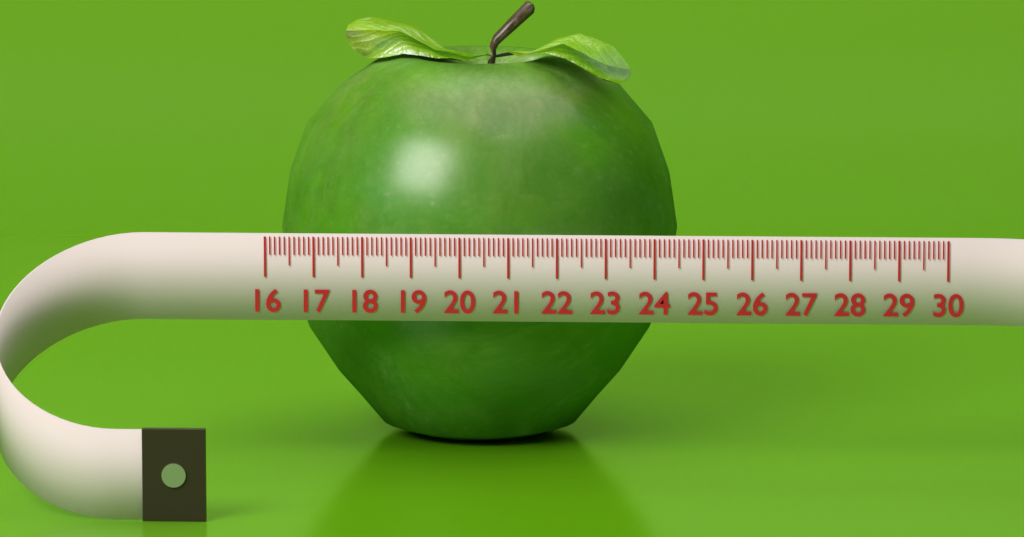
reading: 24.4 (no unit)
